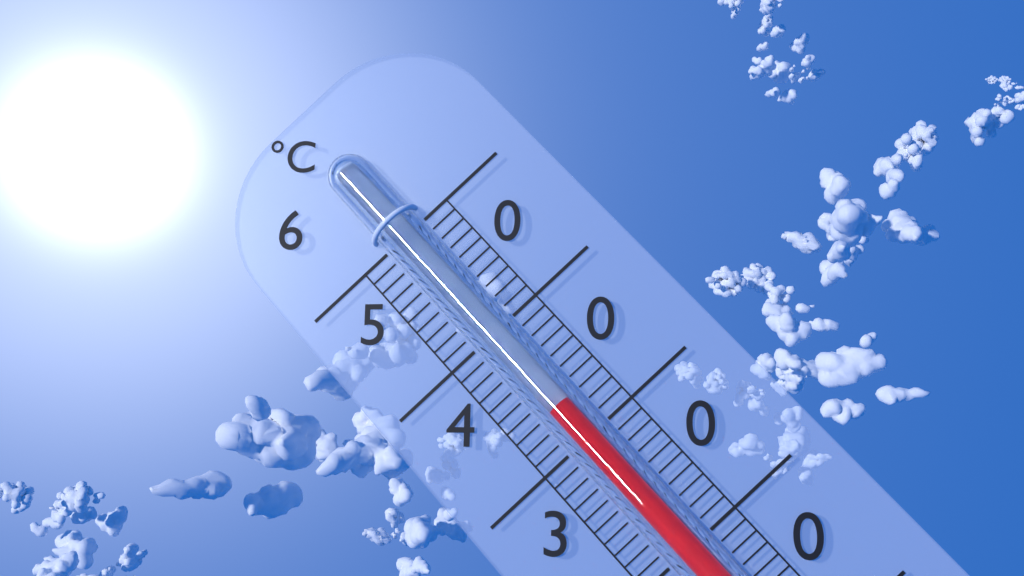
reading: 43 °C
